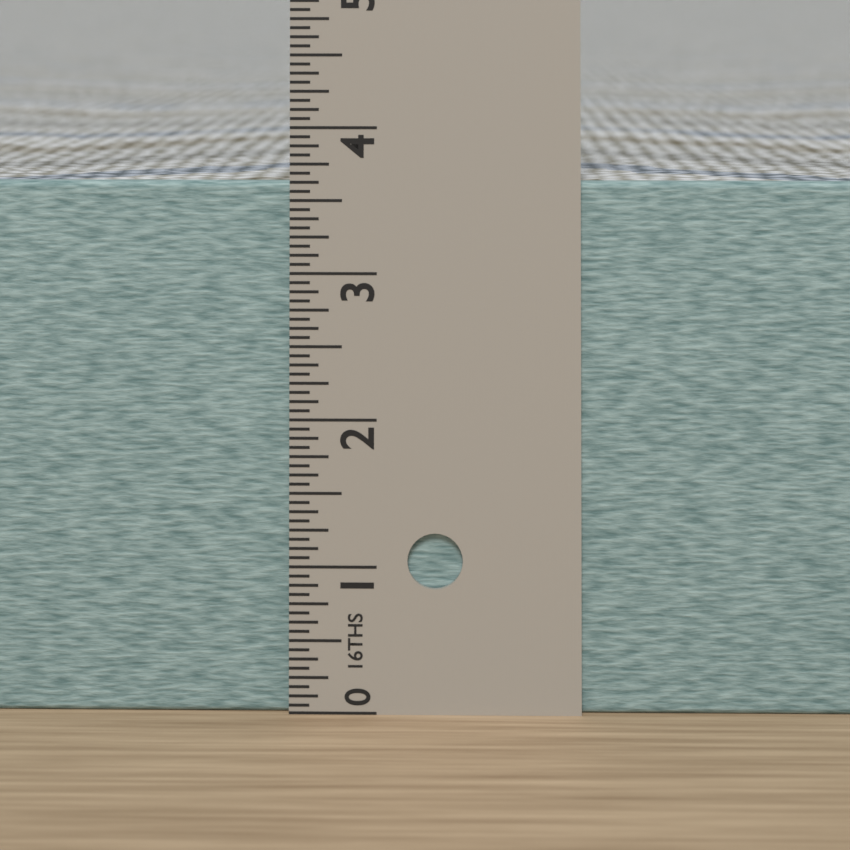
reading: 3.6250 in
